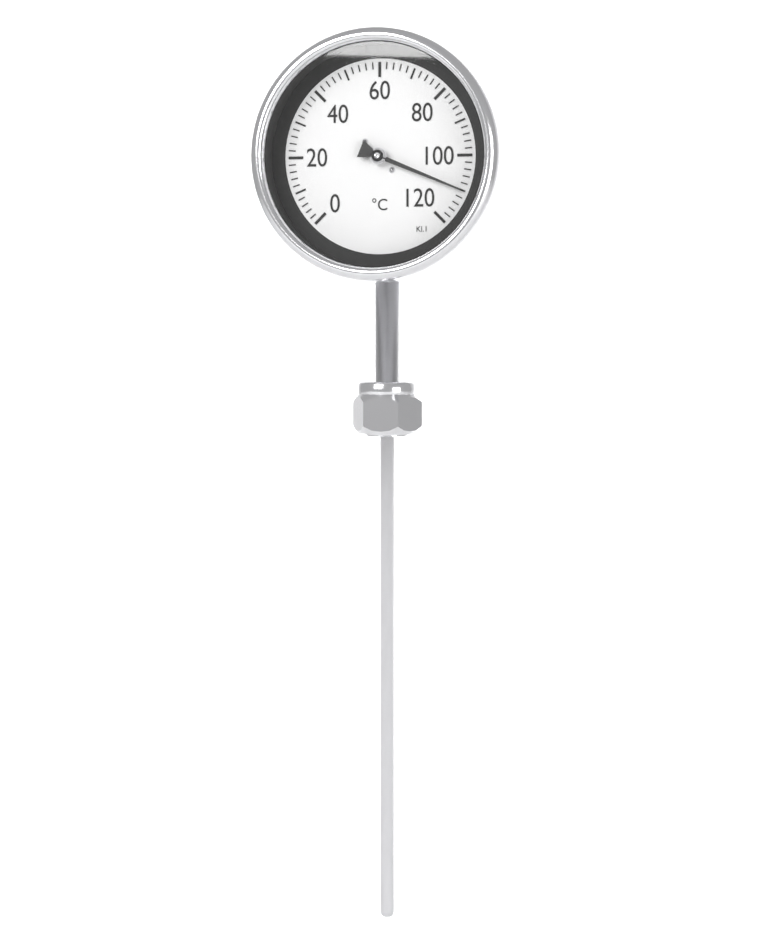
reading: 110 °C
